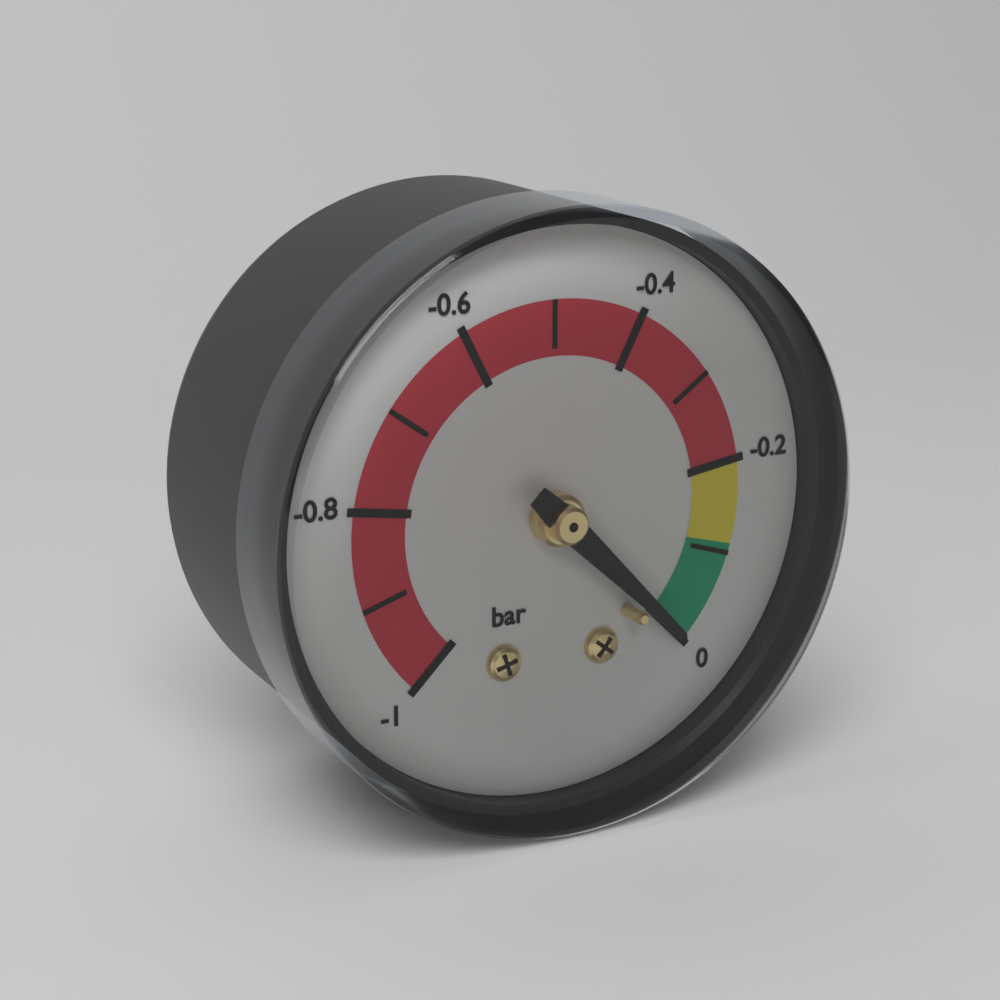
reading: 0.0 bar
